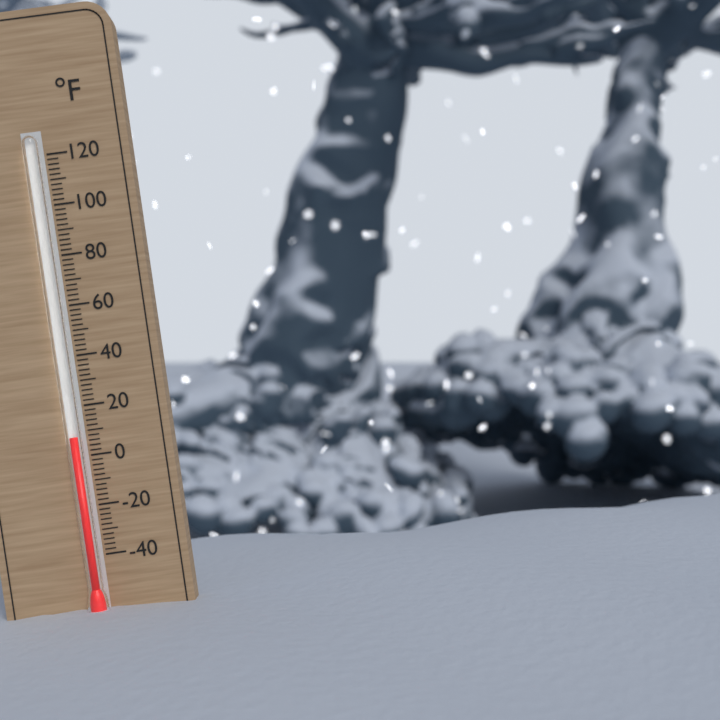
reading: 8 °F
